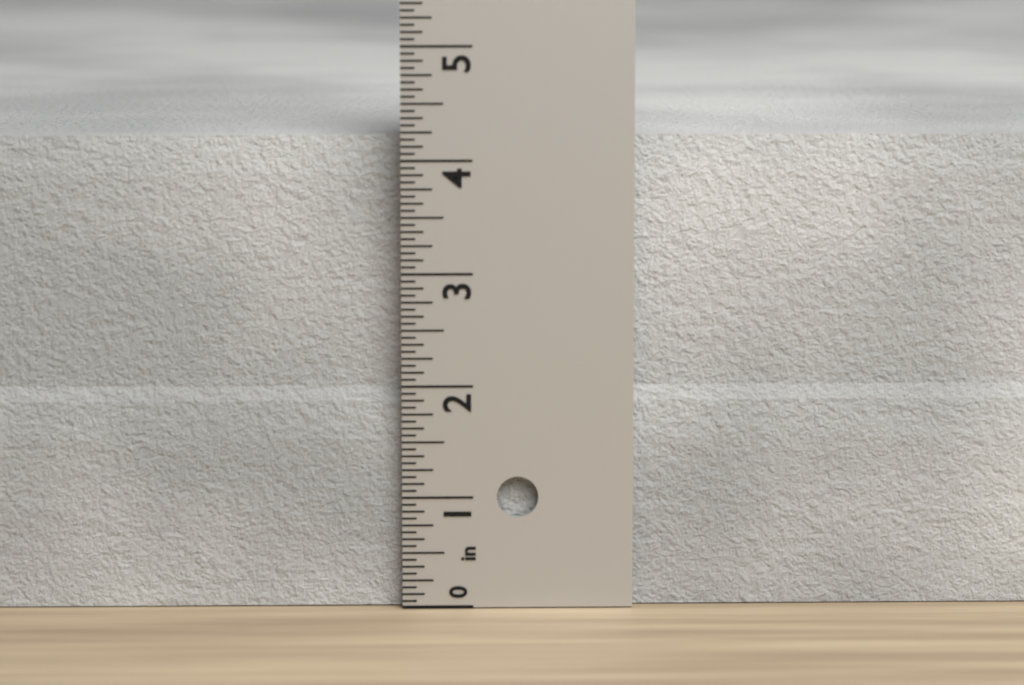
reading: 4.1875 in
